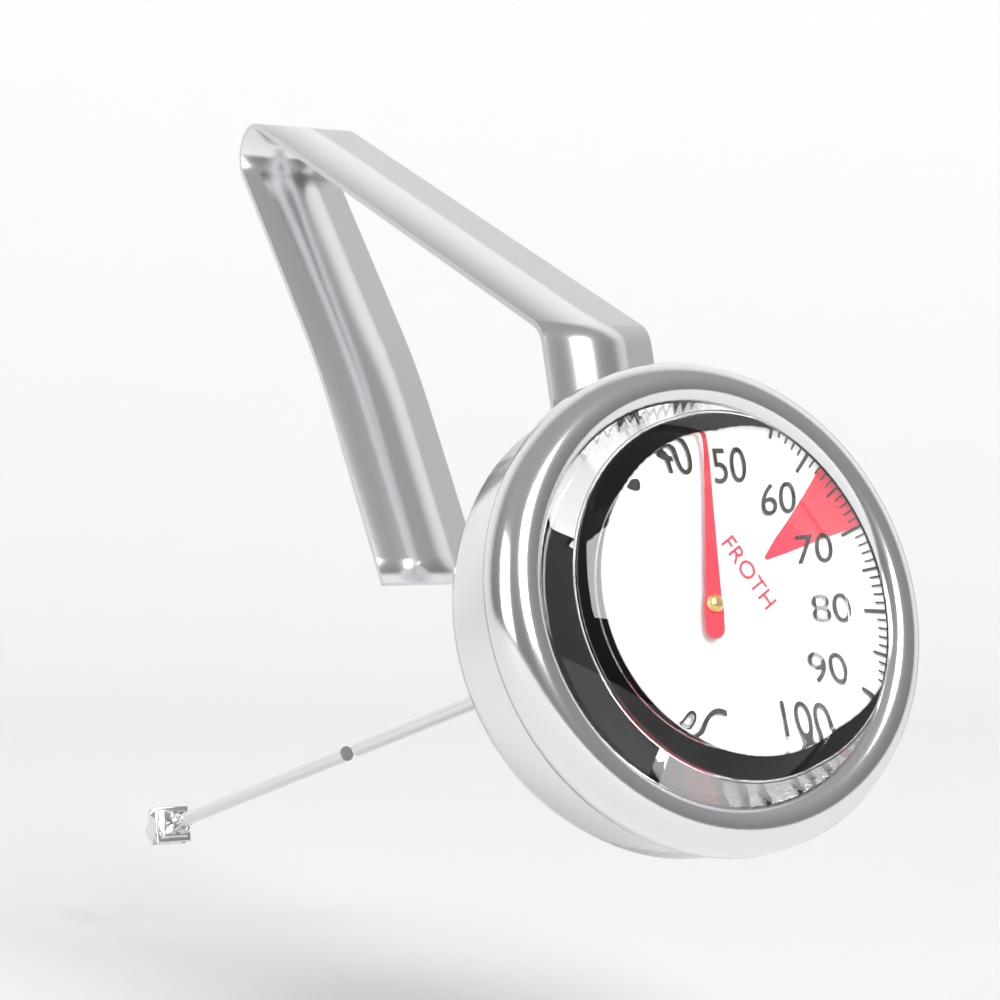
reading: 45 °C
